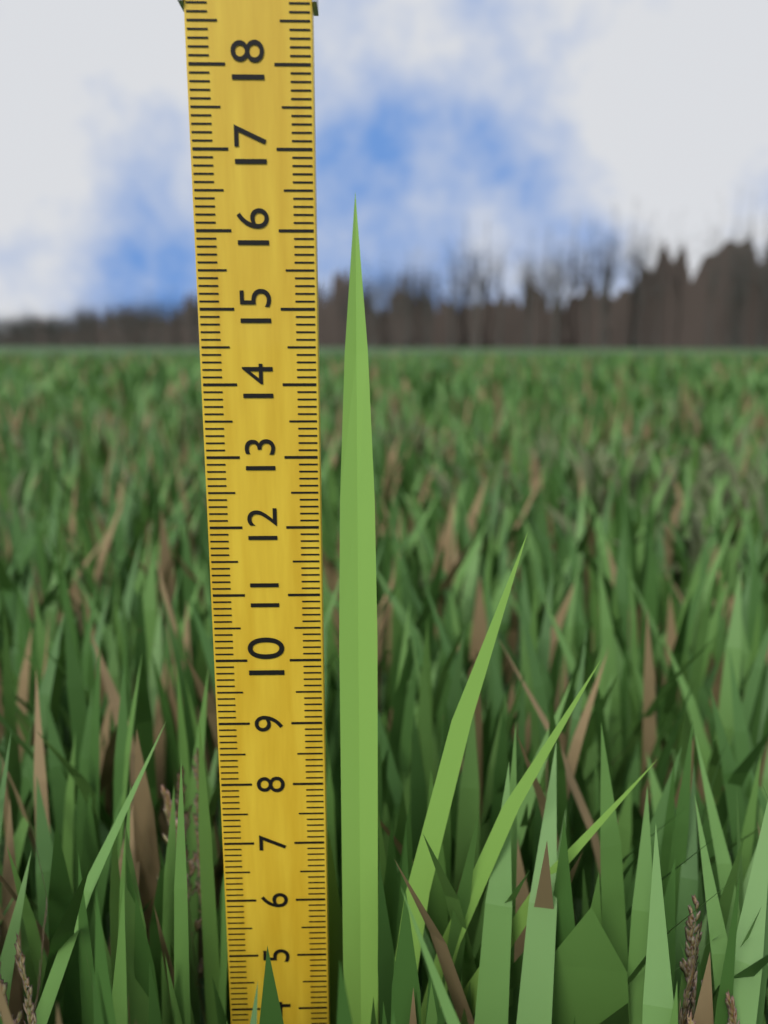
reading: 16.5 (no unit)
